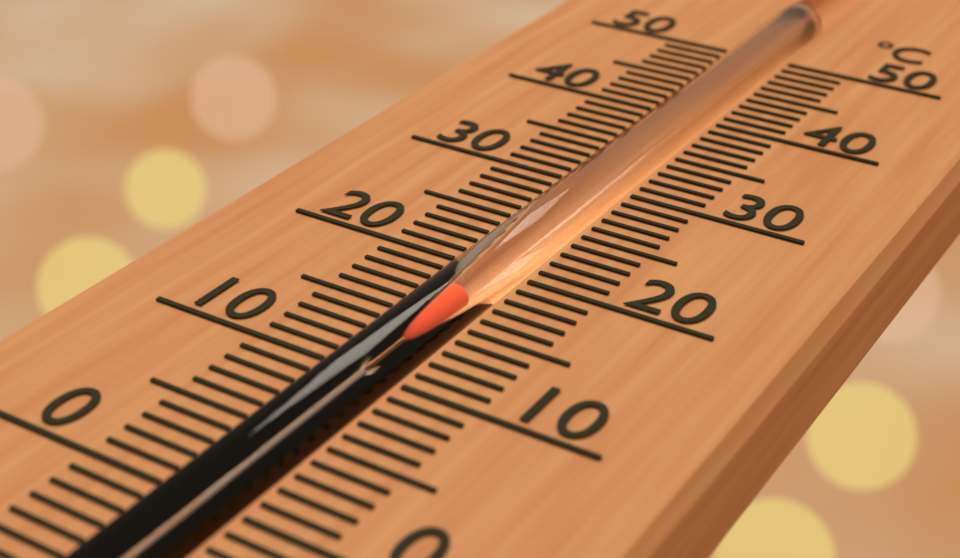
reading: 17 °C
